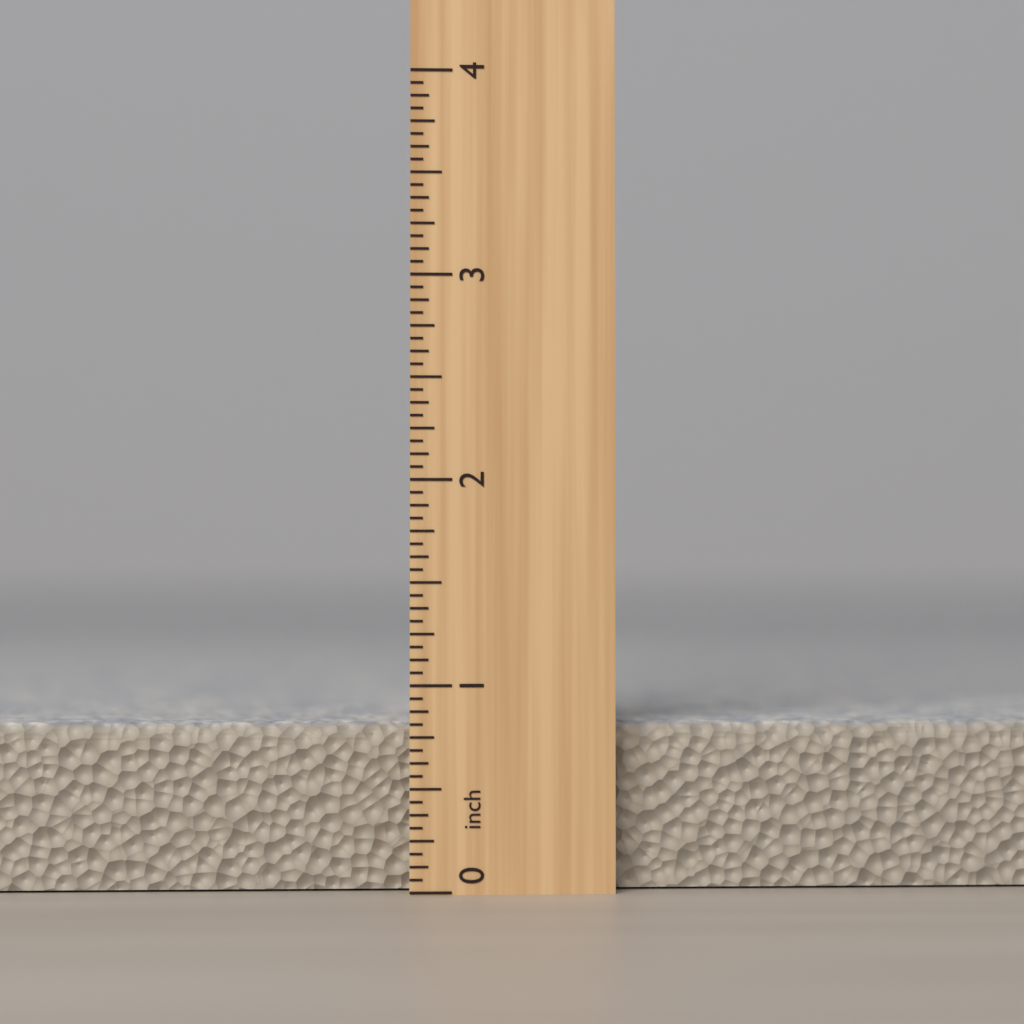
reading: 0.8125 inch
